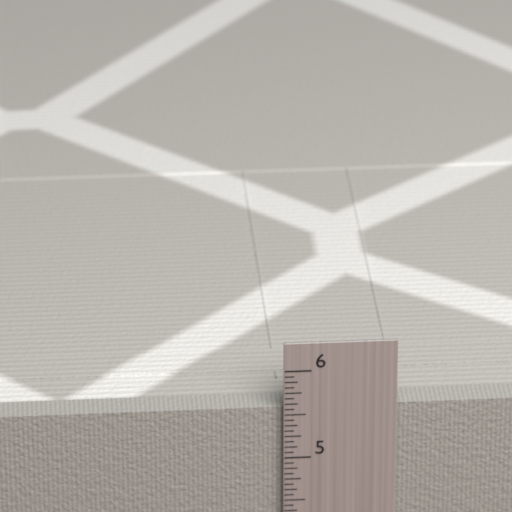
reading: 5.5625 in
